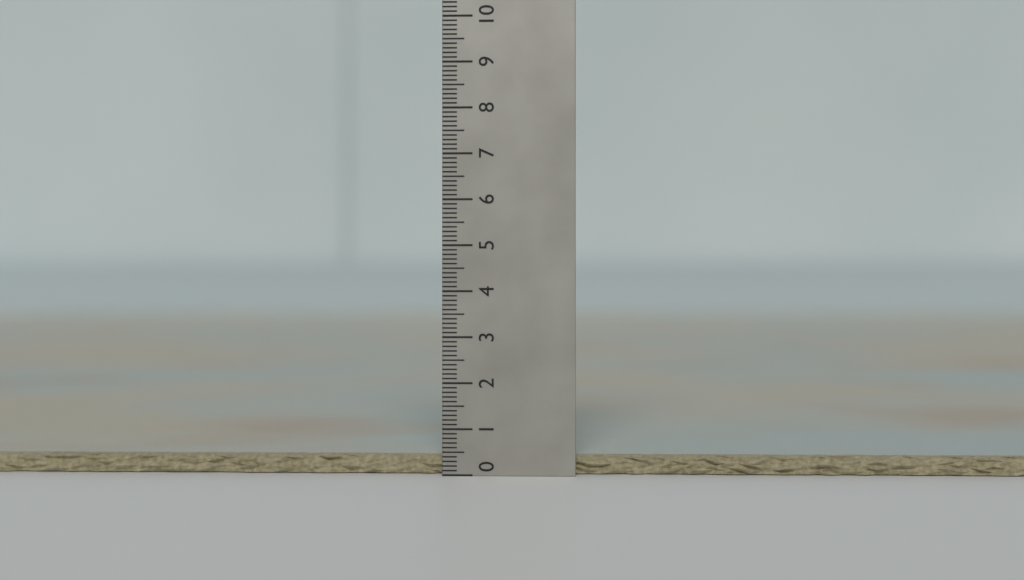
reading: 0.4 (no unit)
